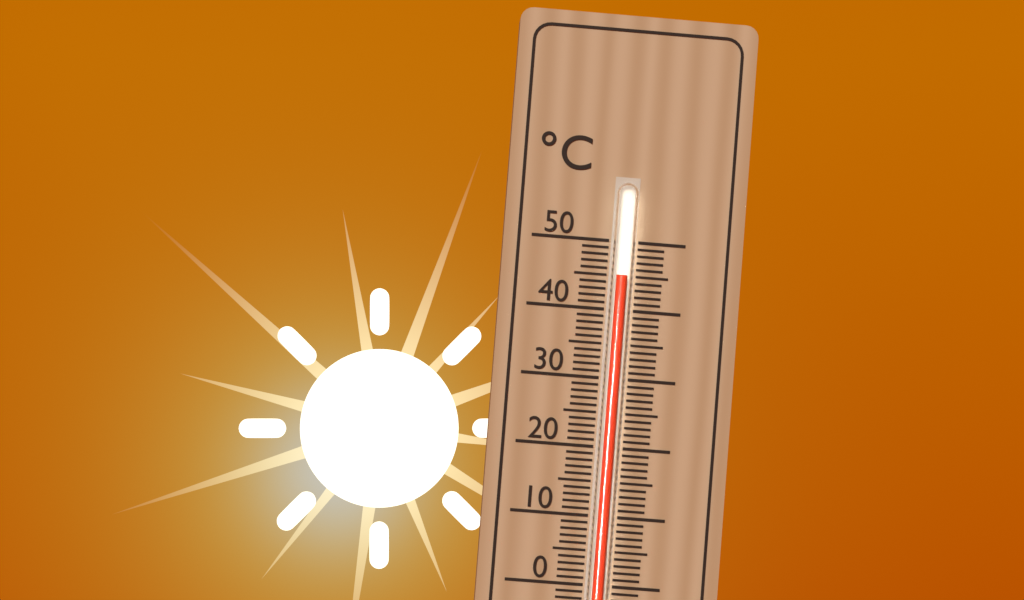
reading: 45 °C
